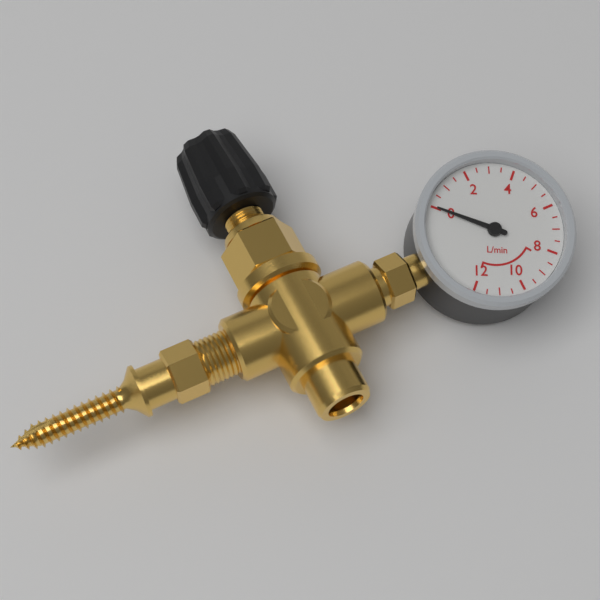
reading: 0.0 L/min
